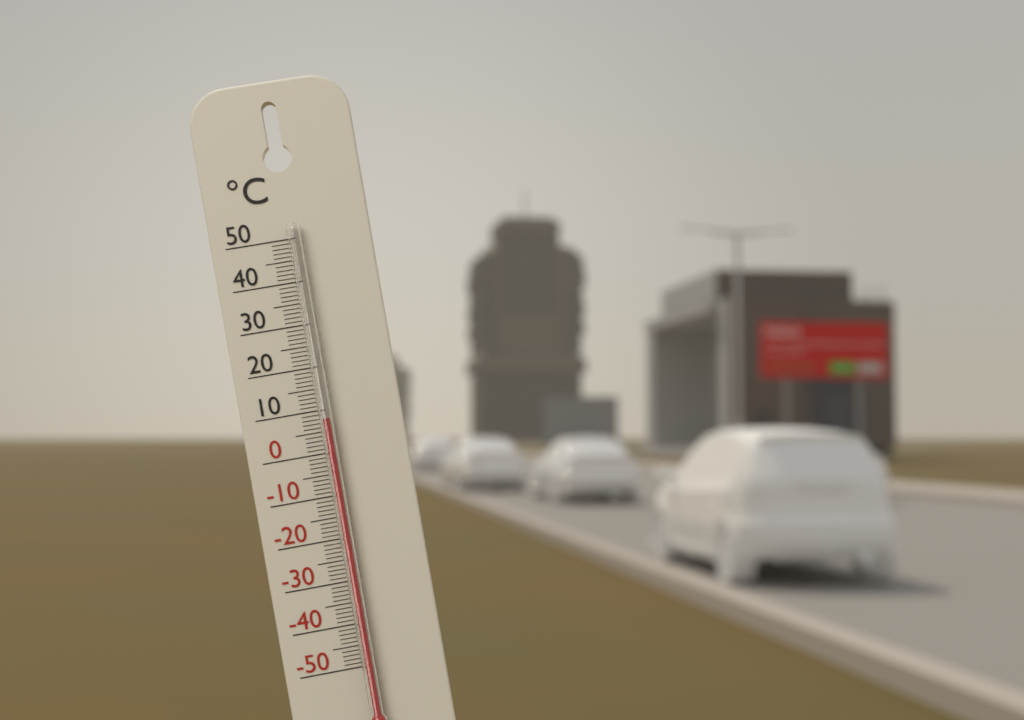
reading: 8 °C
